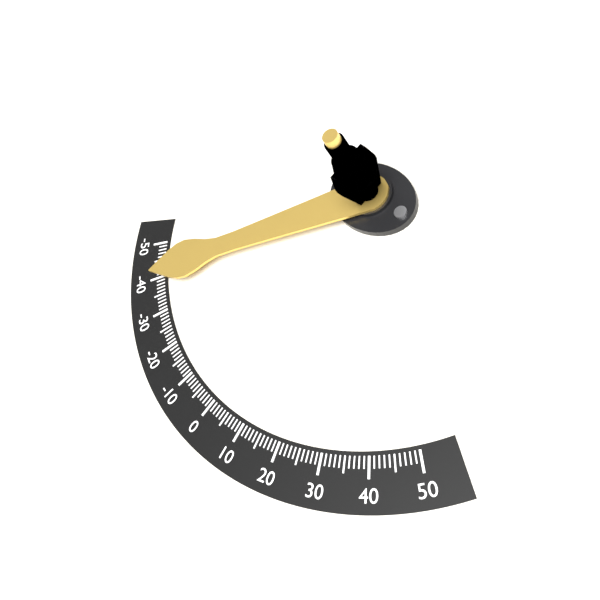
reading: -41 (no unit)
